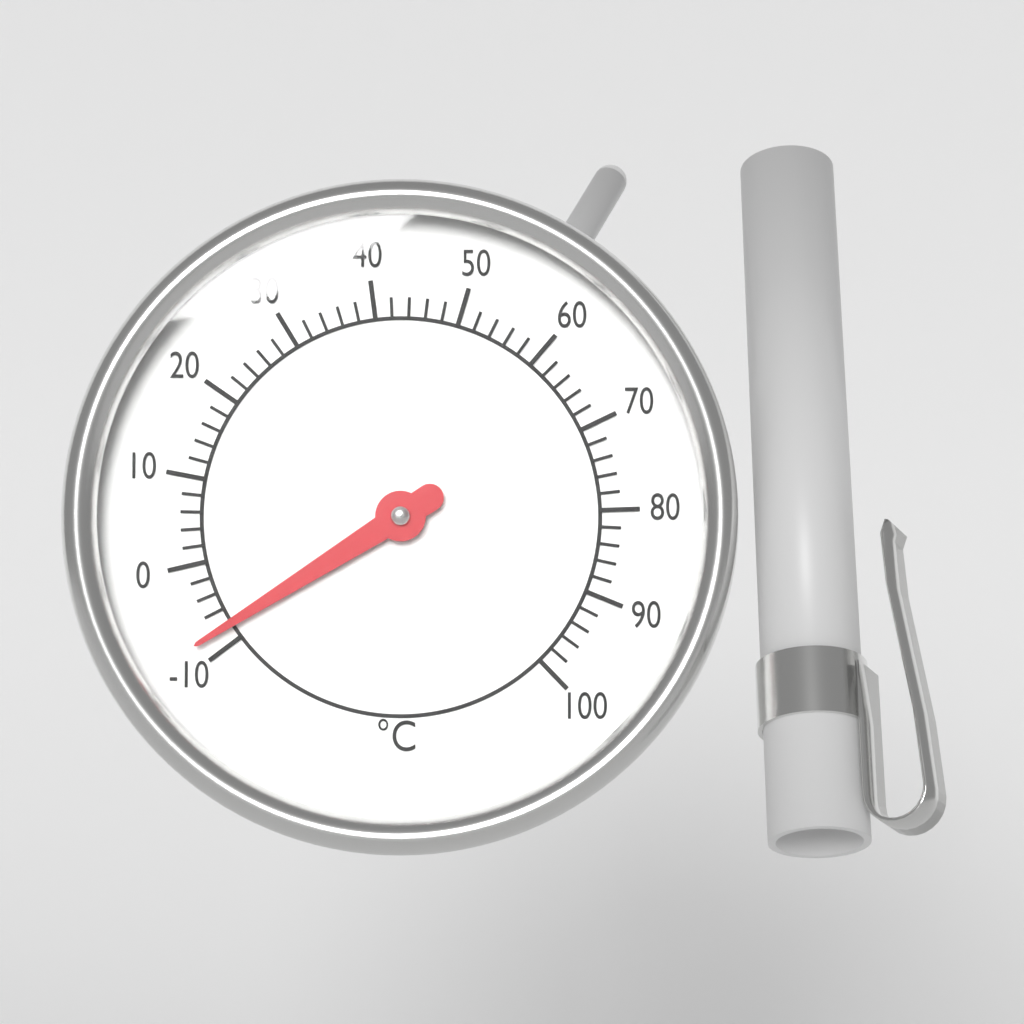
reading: -8 °C
